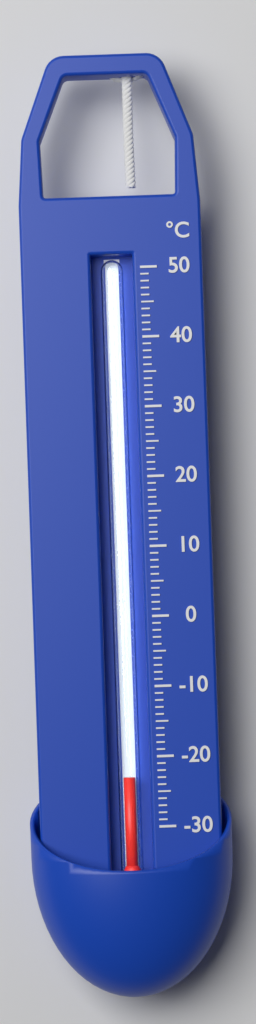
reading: -23 °C
